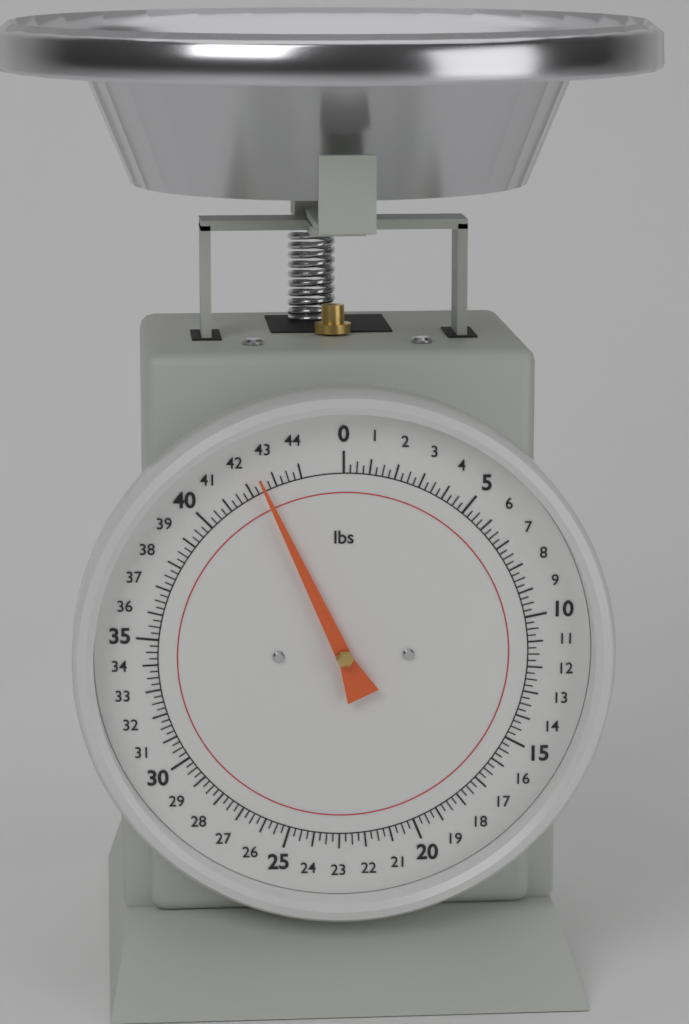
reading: 42.50 lbs
